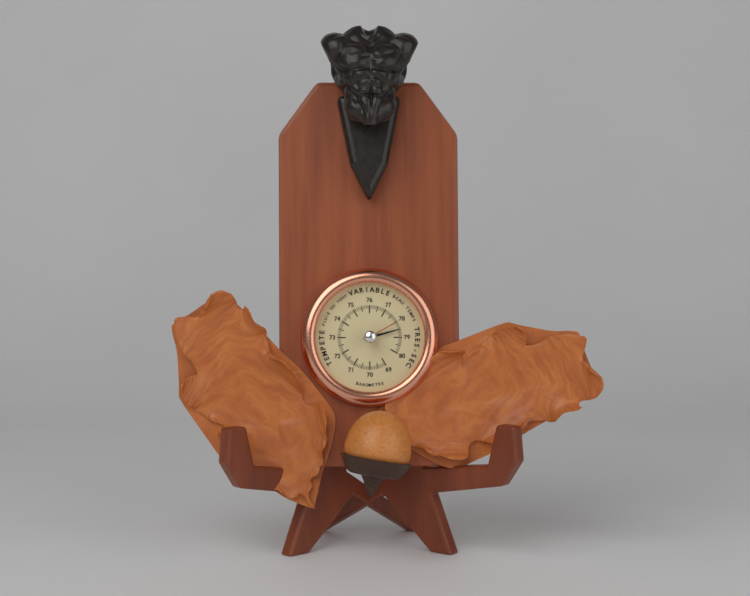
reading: 78.5 (no unit)
